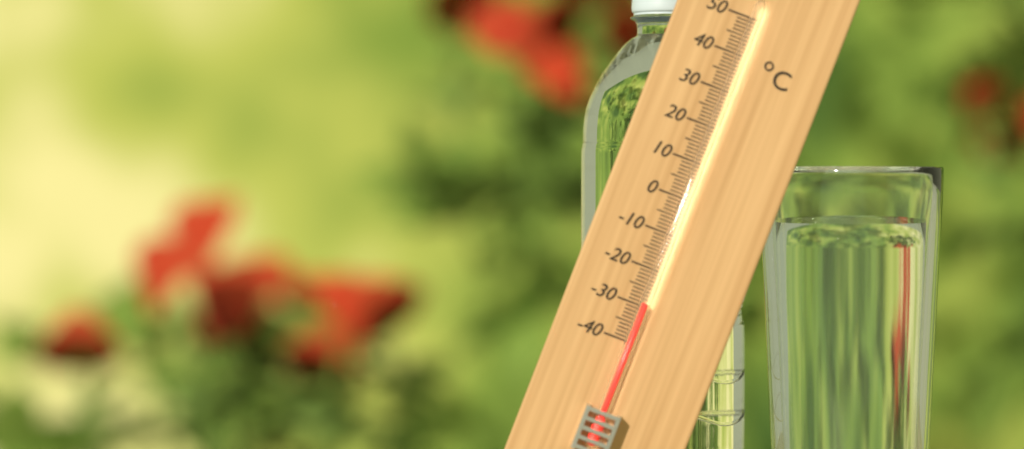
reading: -29 °C
